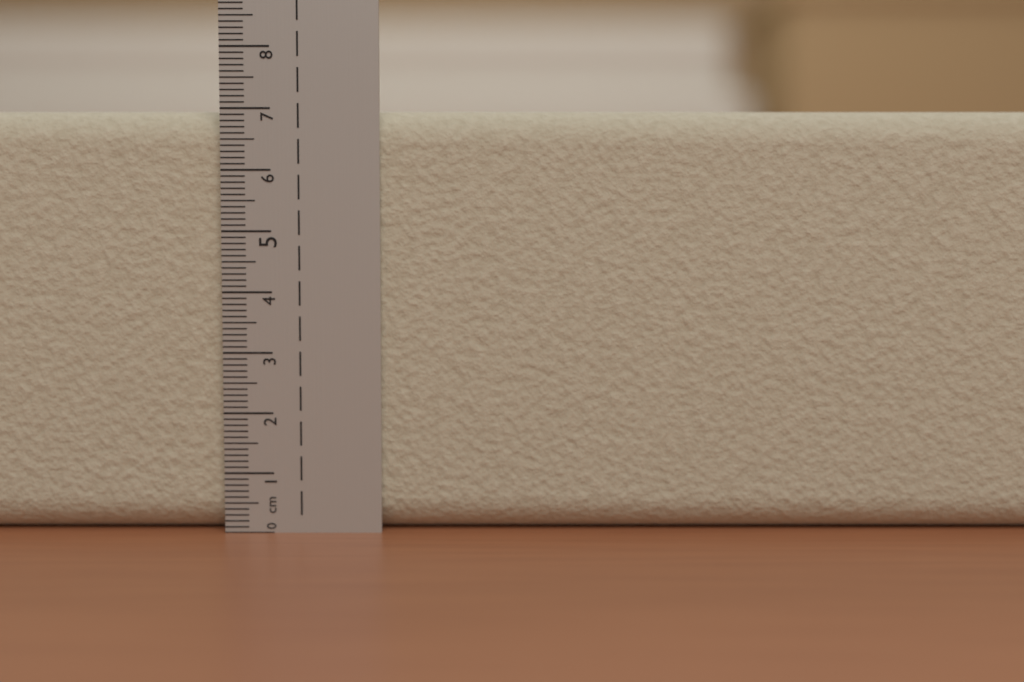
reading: 7.0 cm
